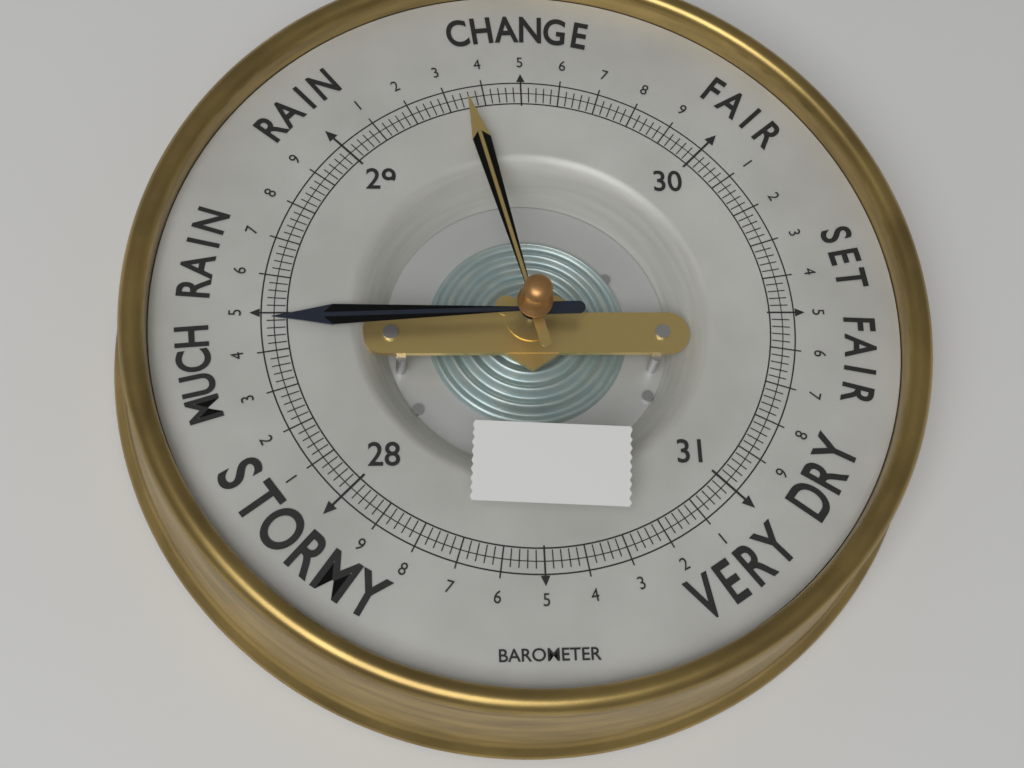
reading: 28.48 (no unit)
